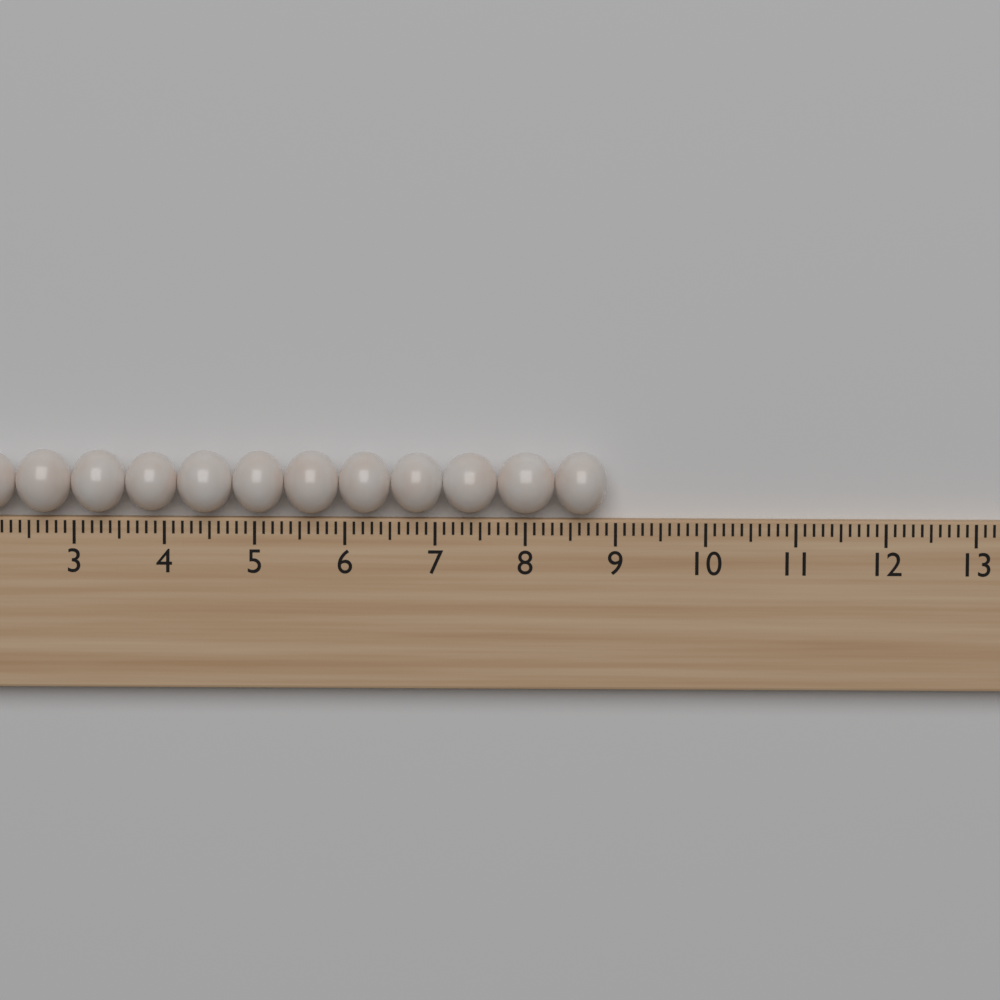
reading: 8.9 (no unit)
